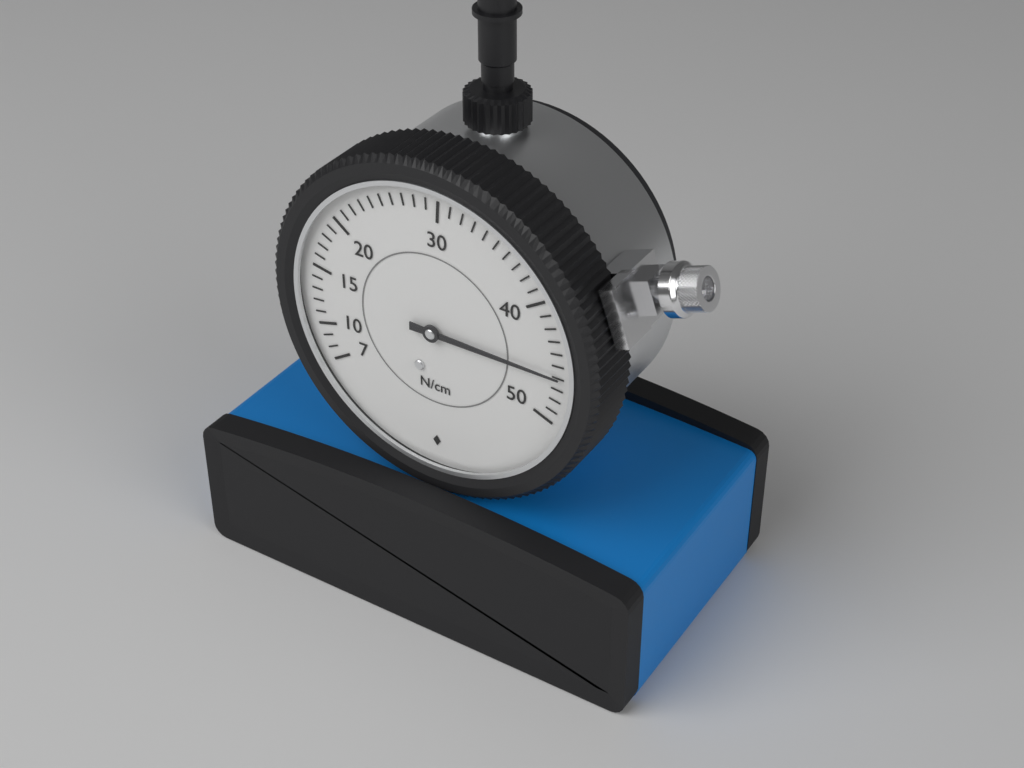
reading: 46 N/cm
